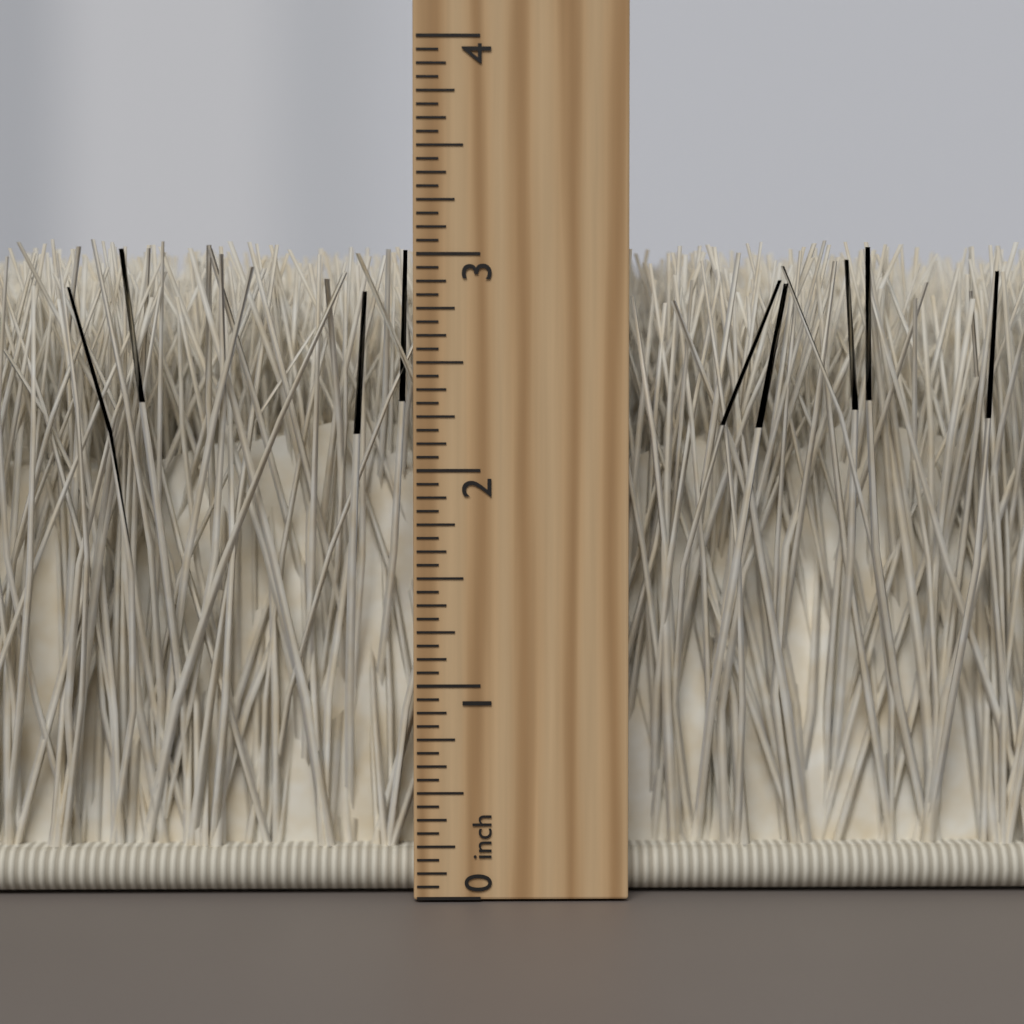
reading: 3.0625 inch
